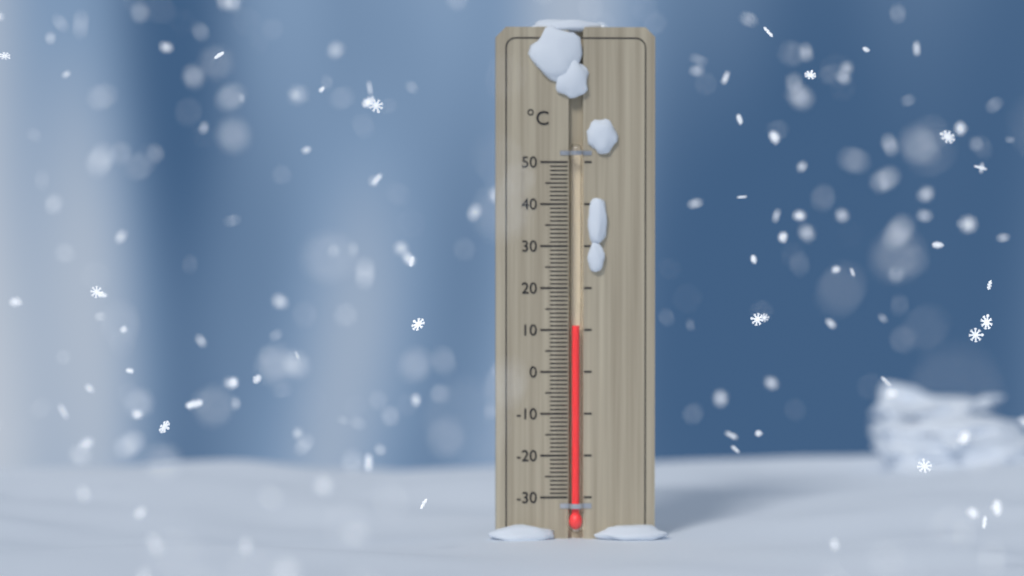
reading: 11 °C
